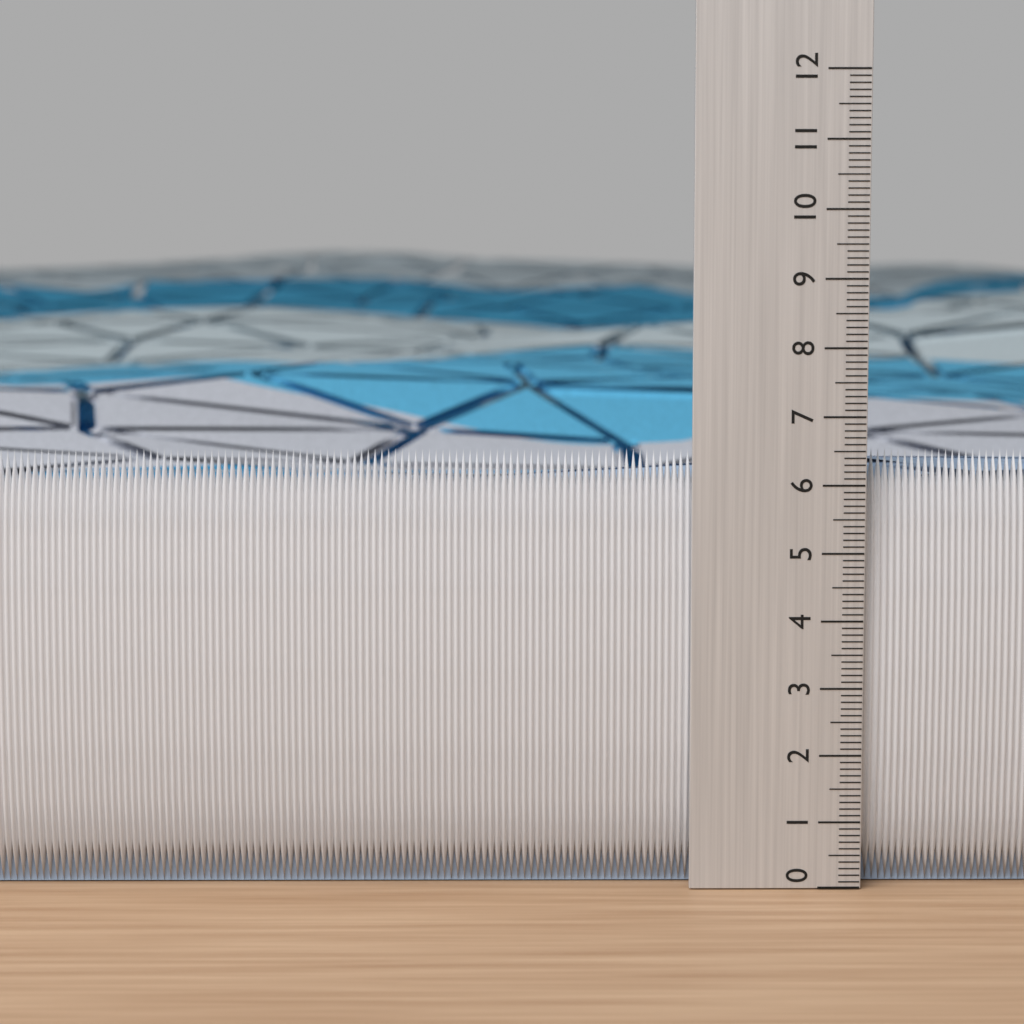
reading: 6.5 (no unit)
